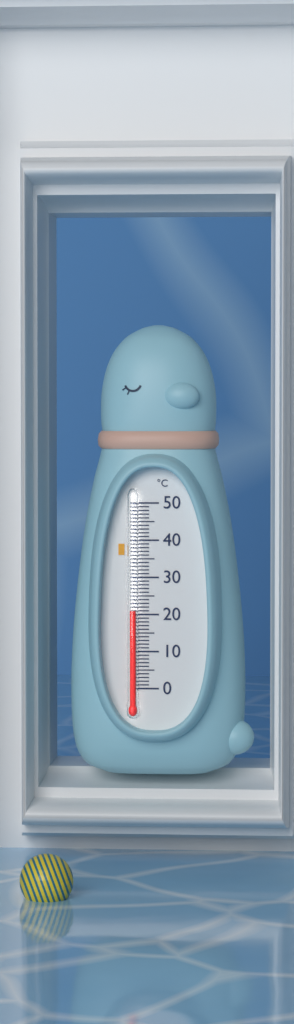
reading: 21 °C
